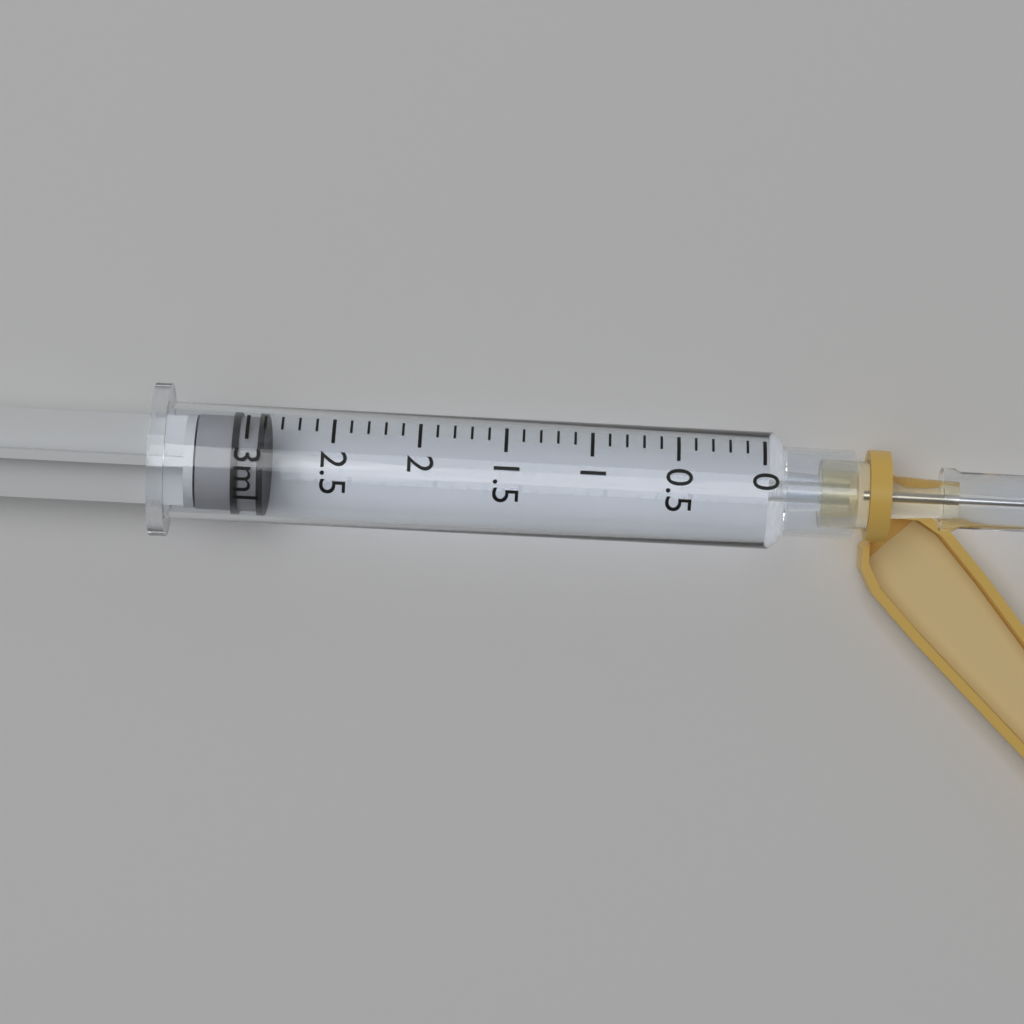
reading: 2.9 ml
